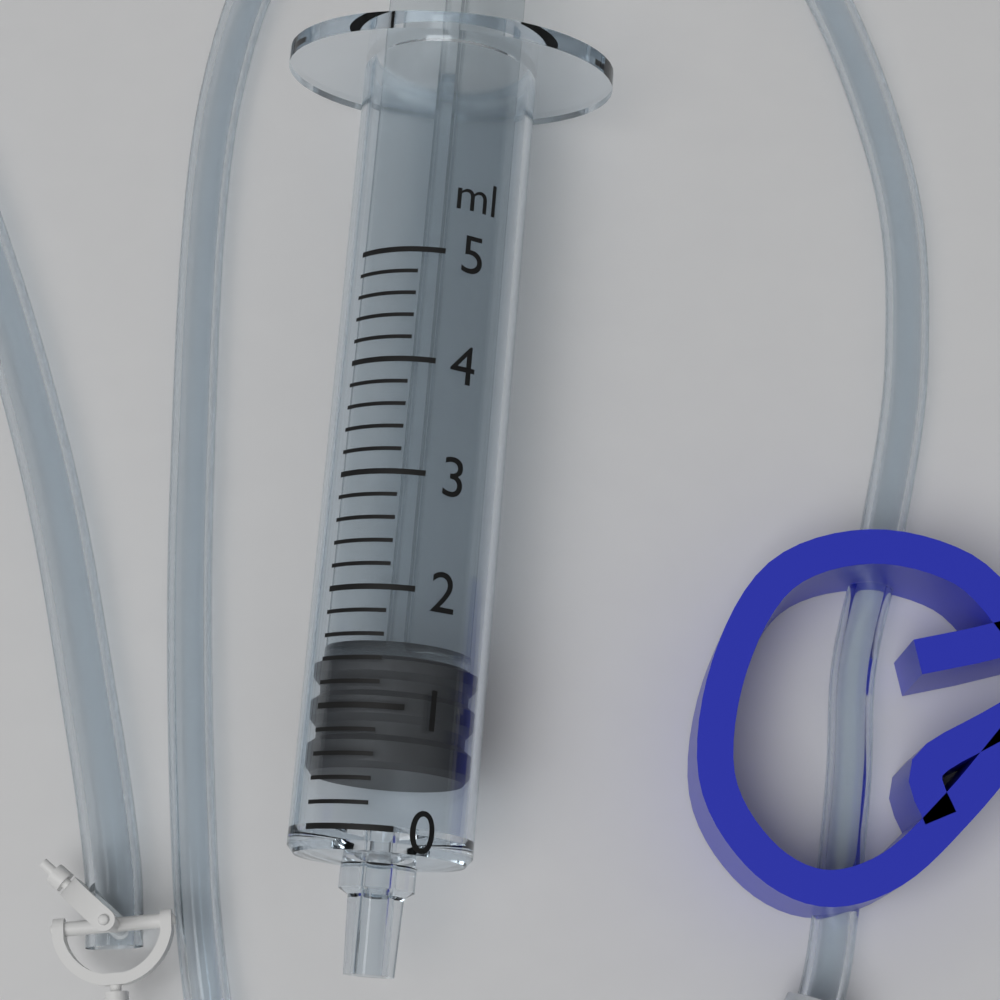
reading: 0.5 ml
